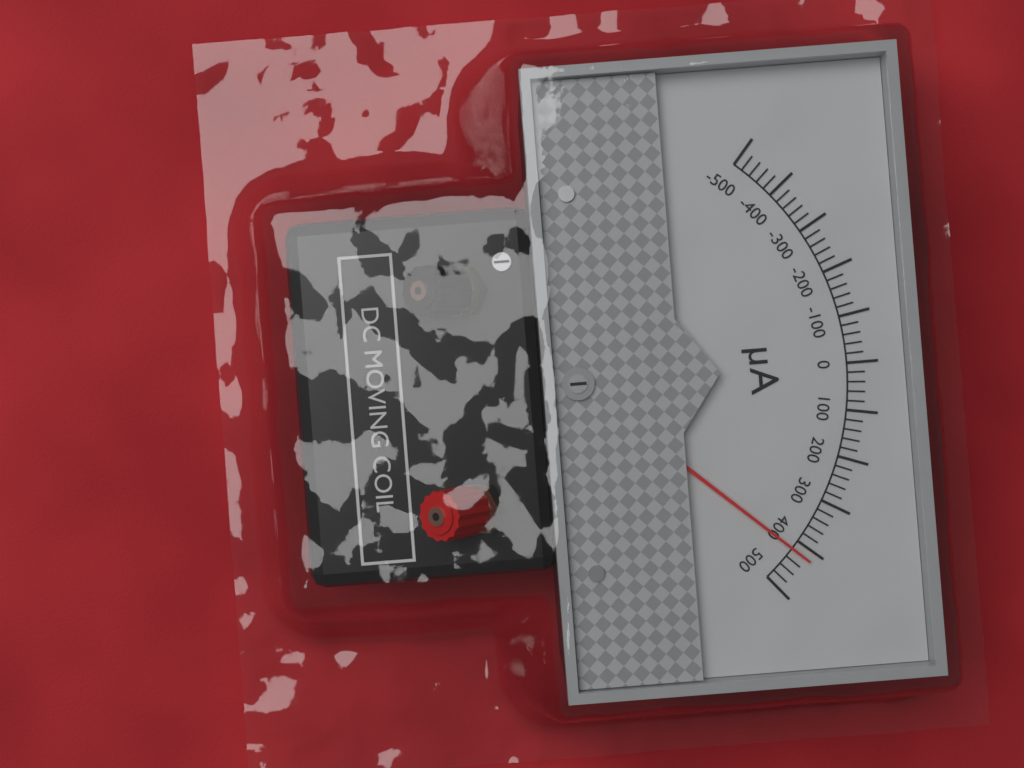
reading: 420 µA
